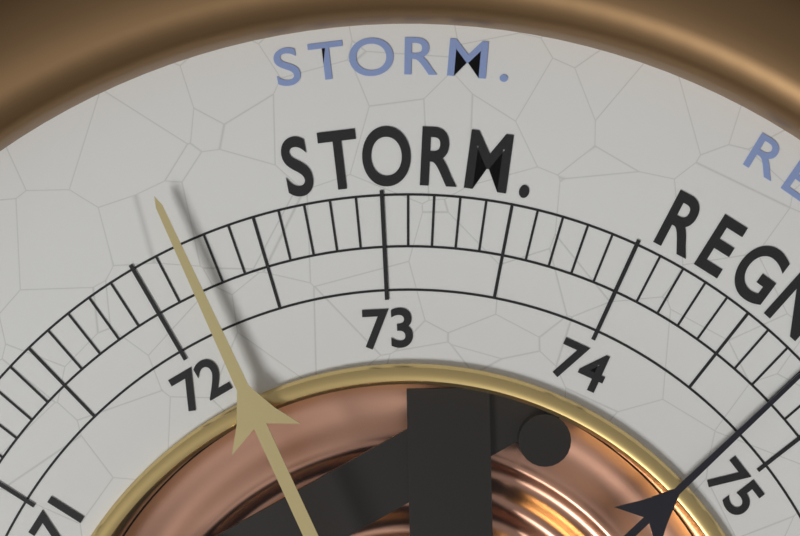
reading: 72.2 (no unit)
